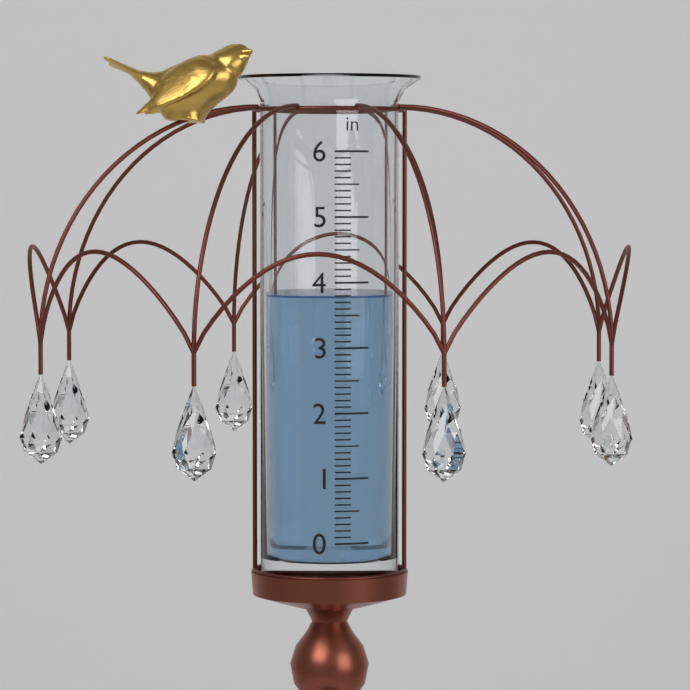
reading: 3.8 in
